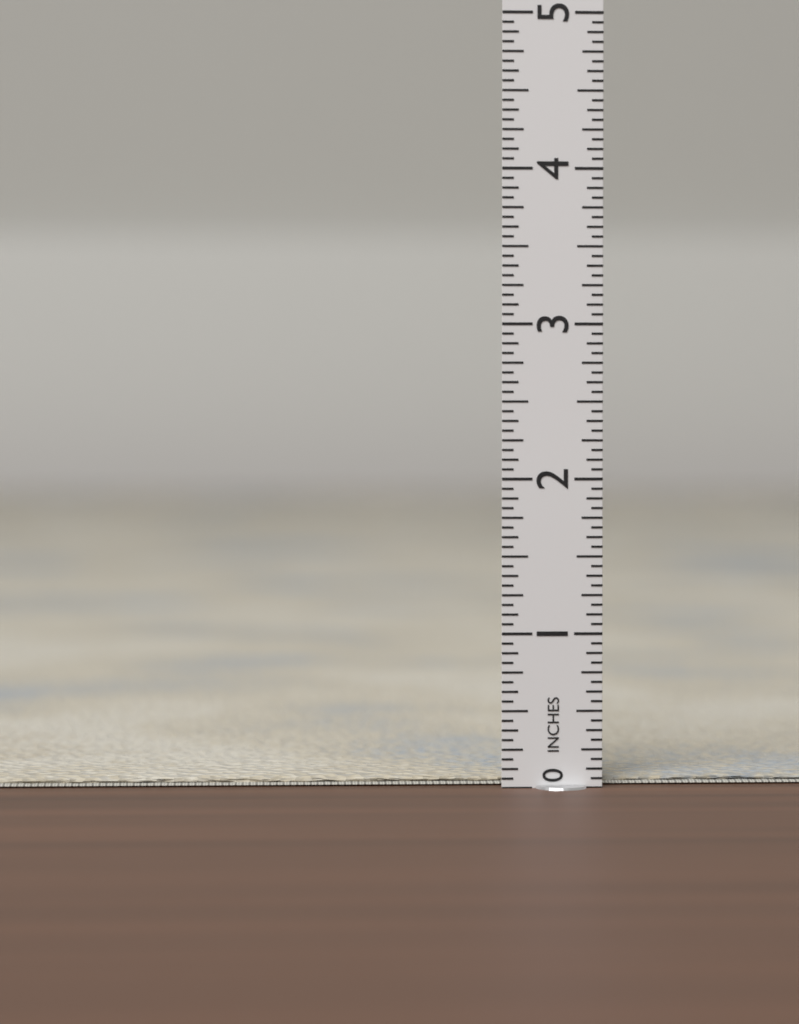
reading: 0.0625 in
